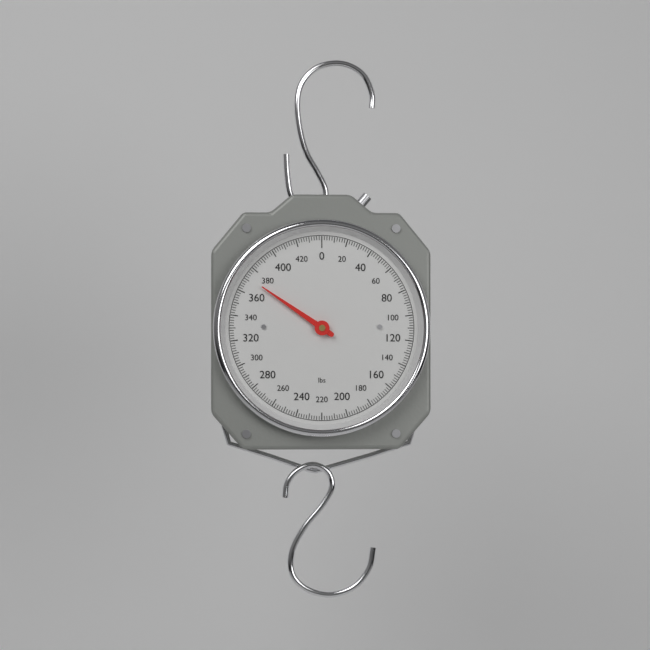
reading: 372 lbs
